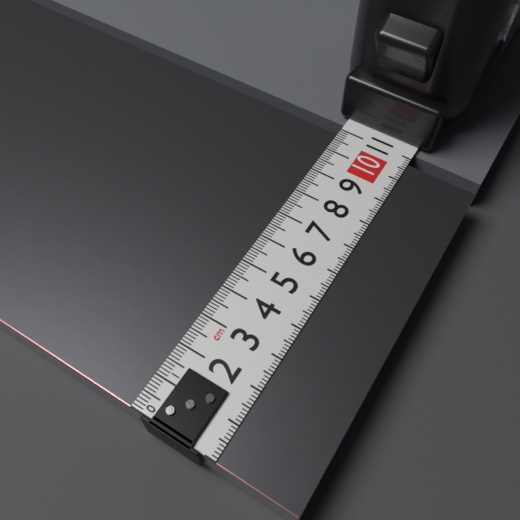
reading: 10.8 cm
